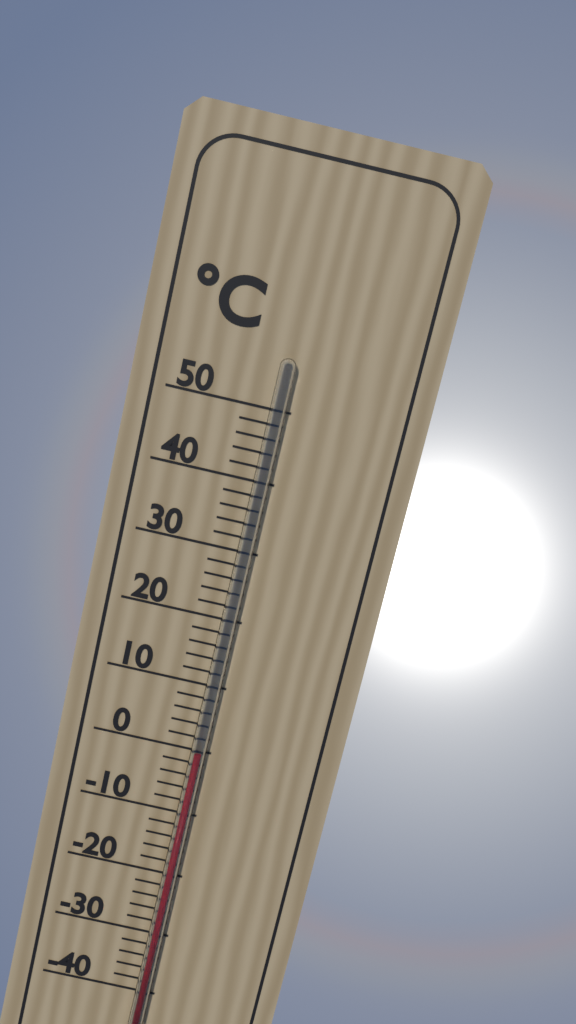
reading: 0 °C
